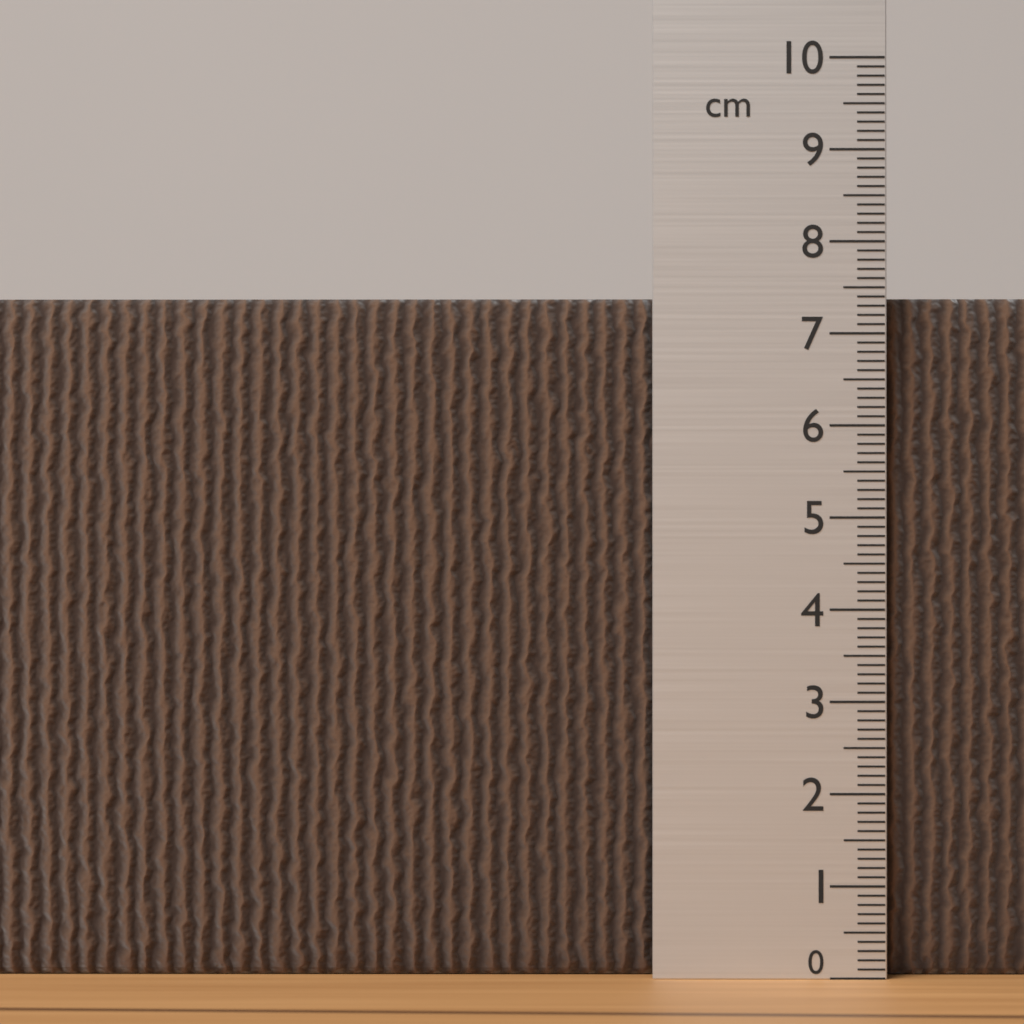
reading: 7.4 cm
